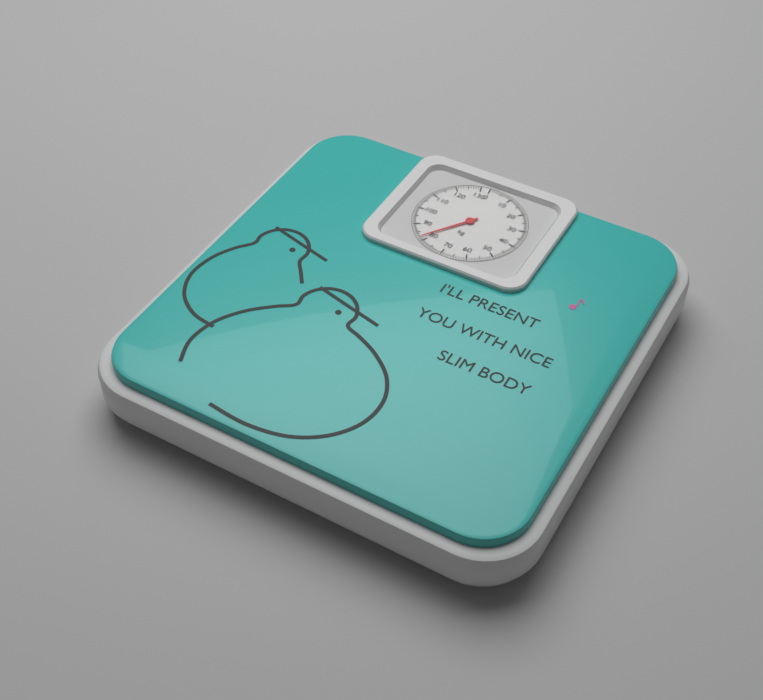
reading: 82 kg
